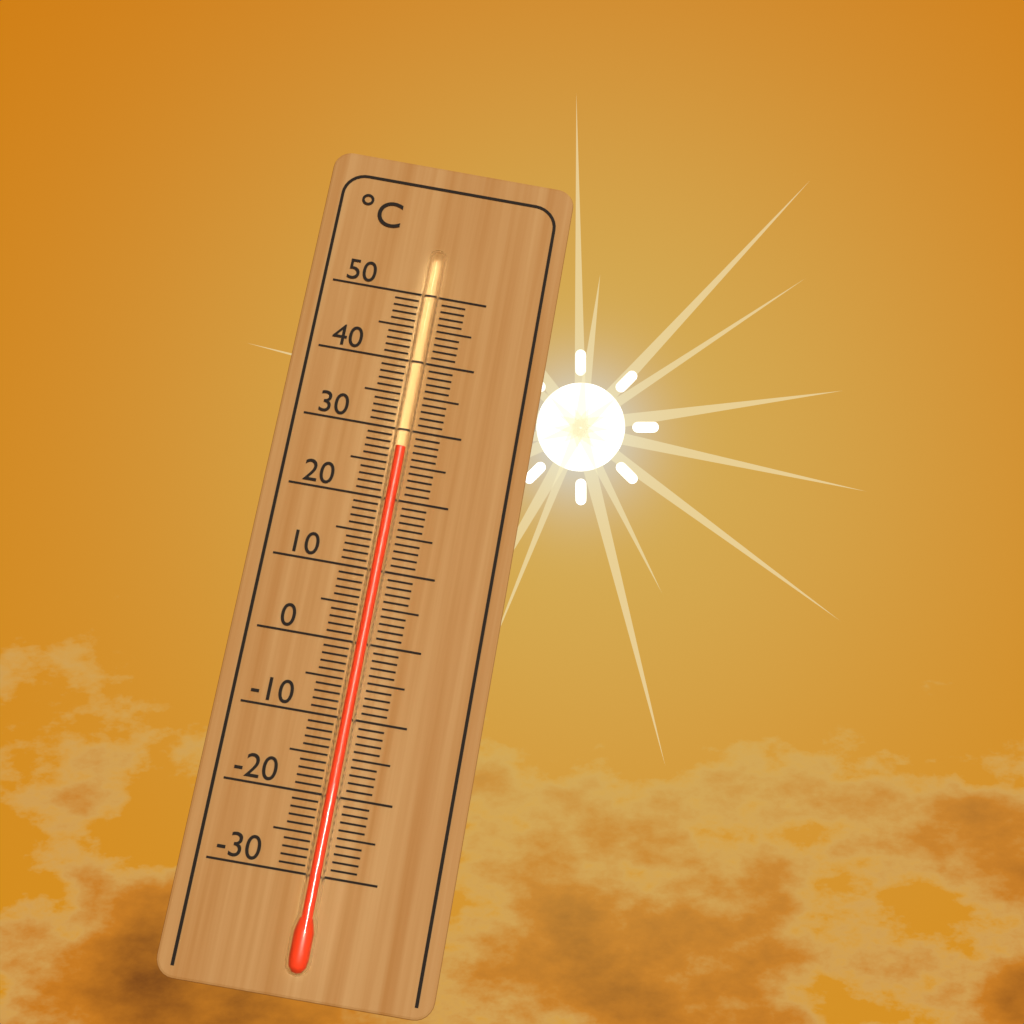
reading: 27 °C
